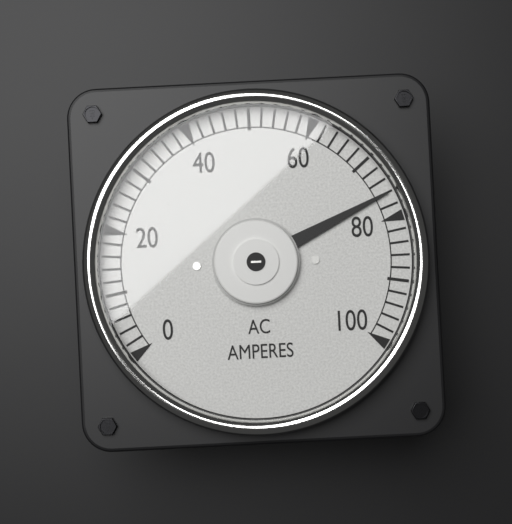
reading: 76 A
